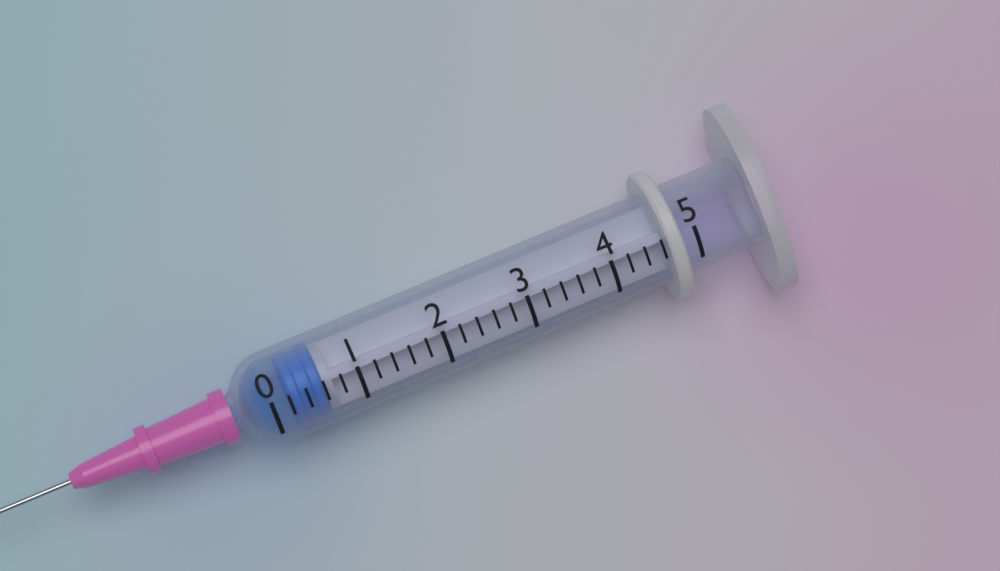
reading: 0.2 (no unit)
